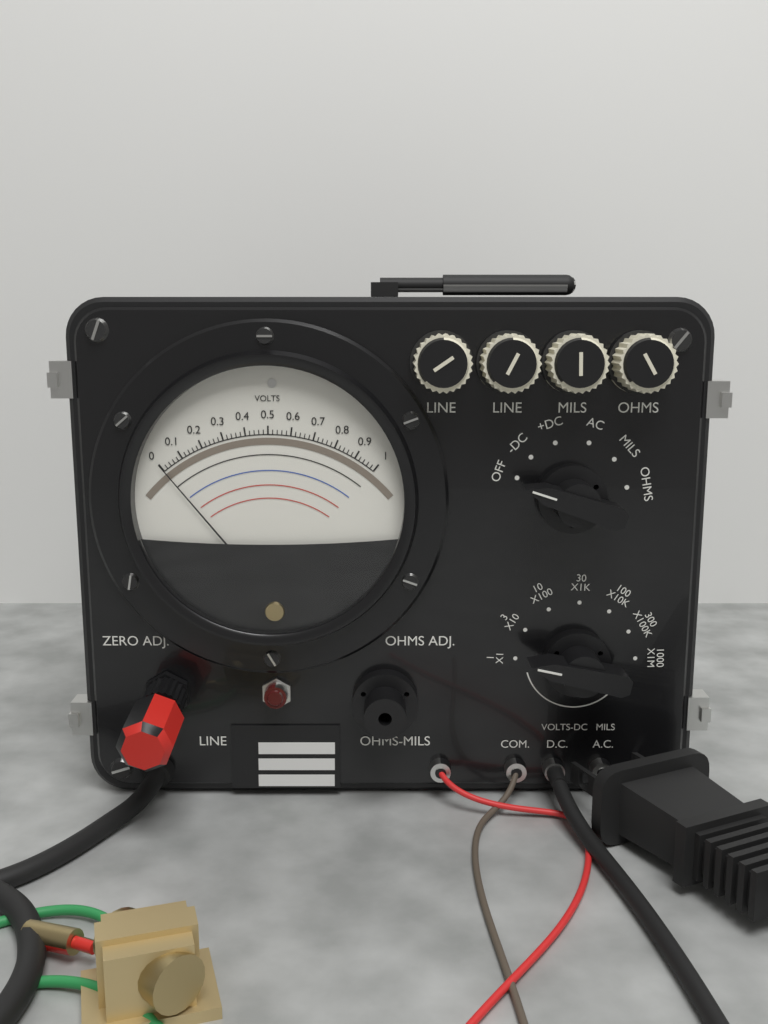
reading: 0.00 V
